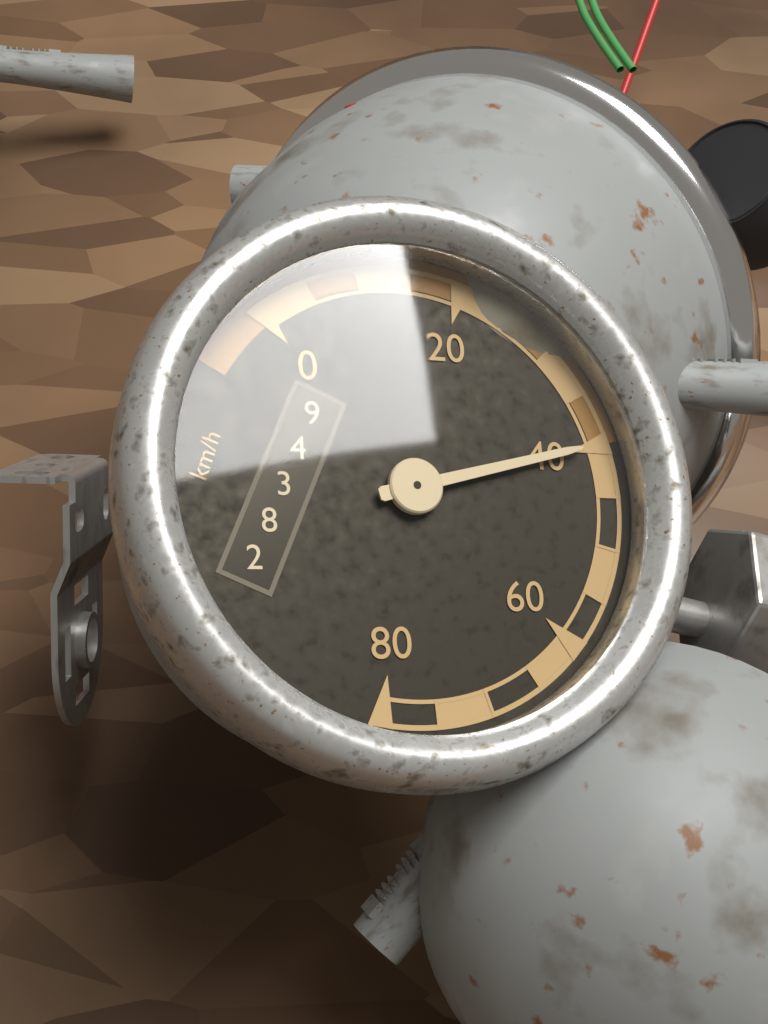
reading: 40 km/h
